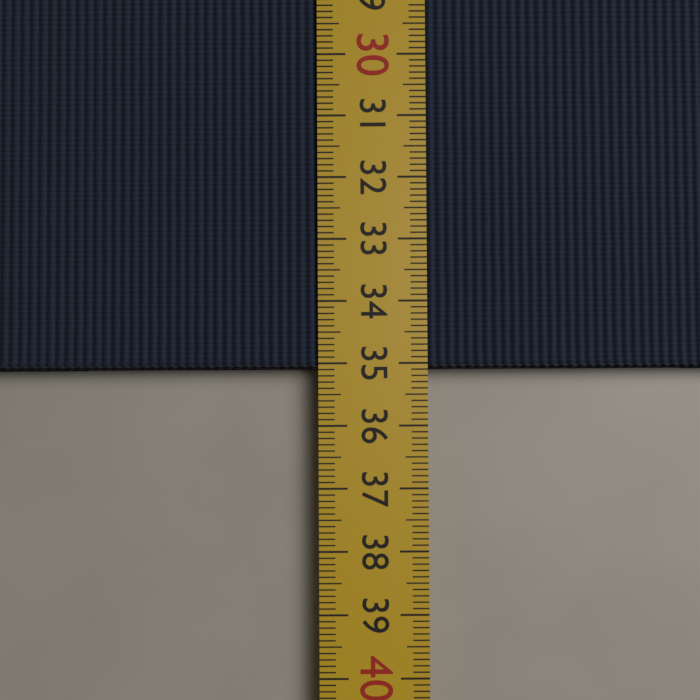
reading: 35.1 cm
